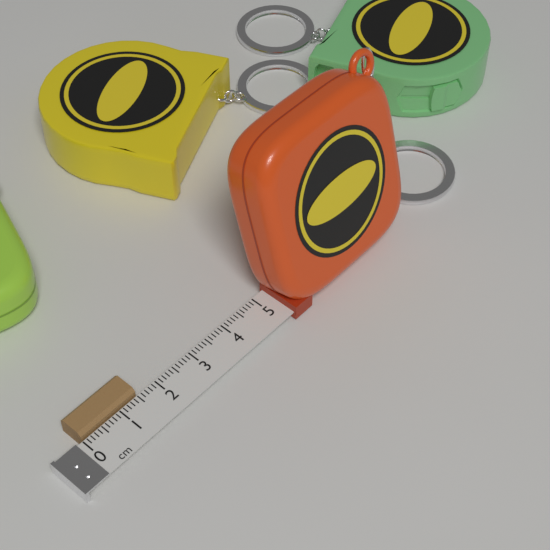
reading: 1.5 cm
